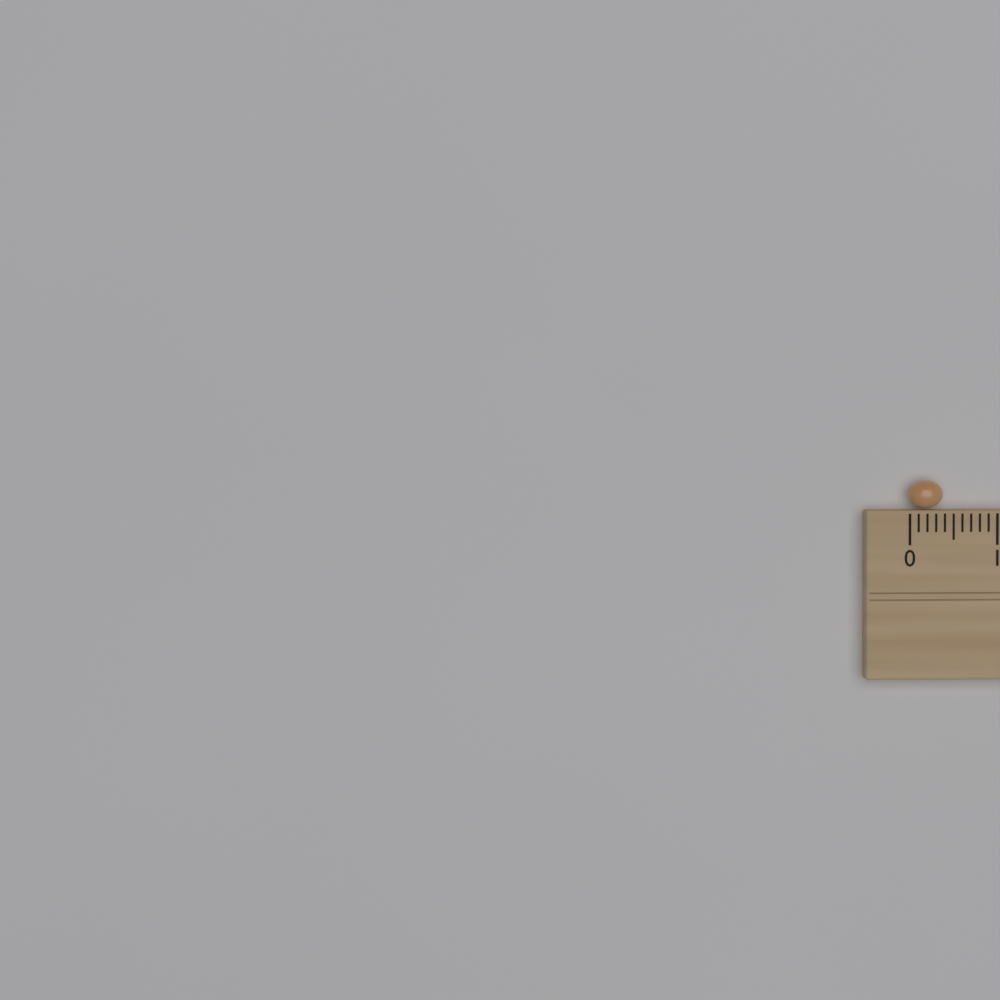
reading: 0.4 cm
